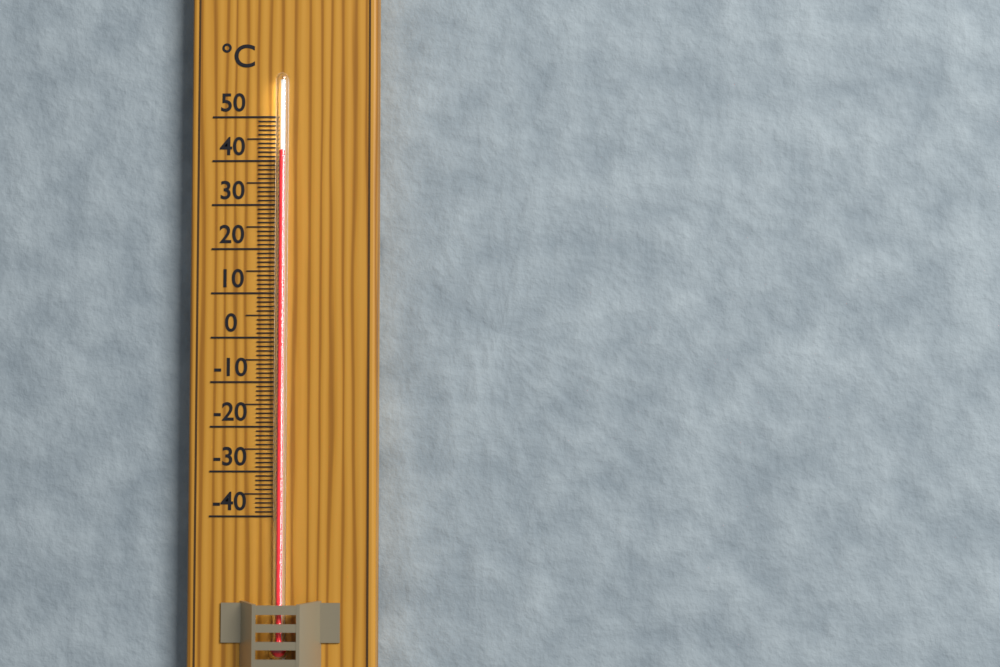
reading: 42 °C
